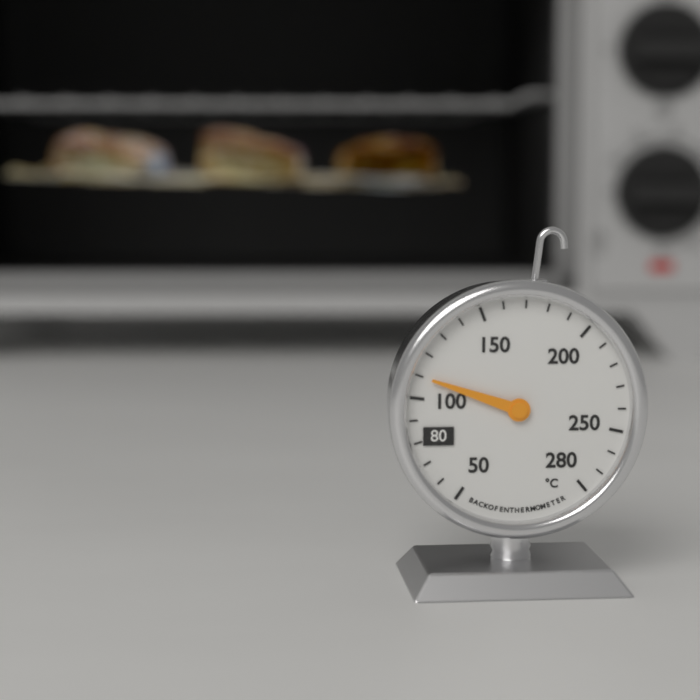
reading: 110 °C
